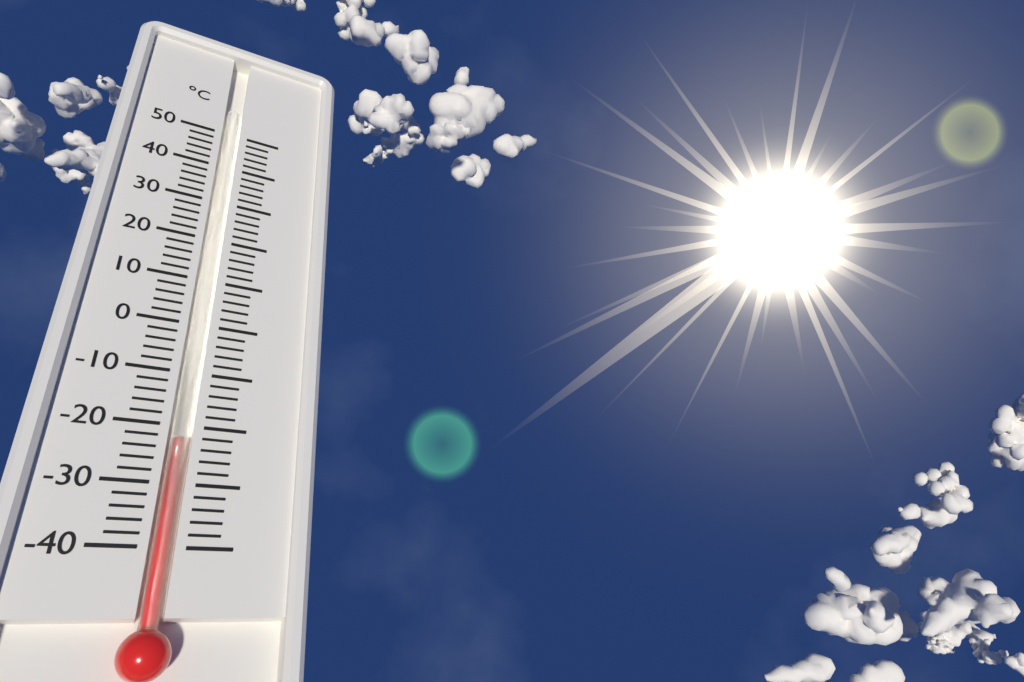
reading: -22 °C
